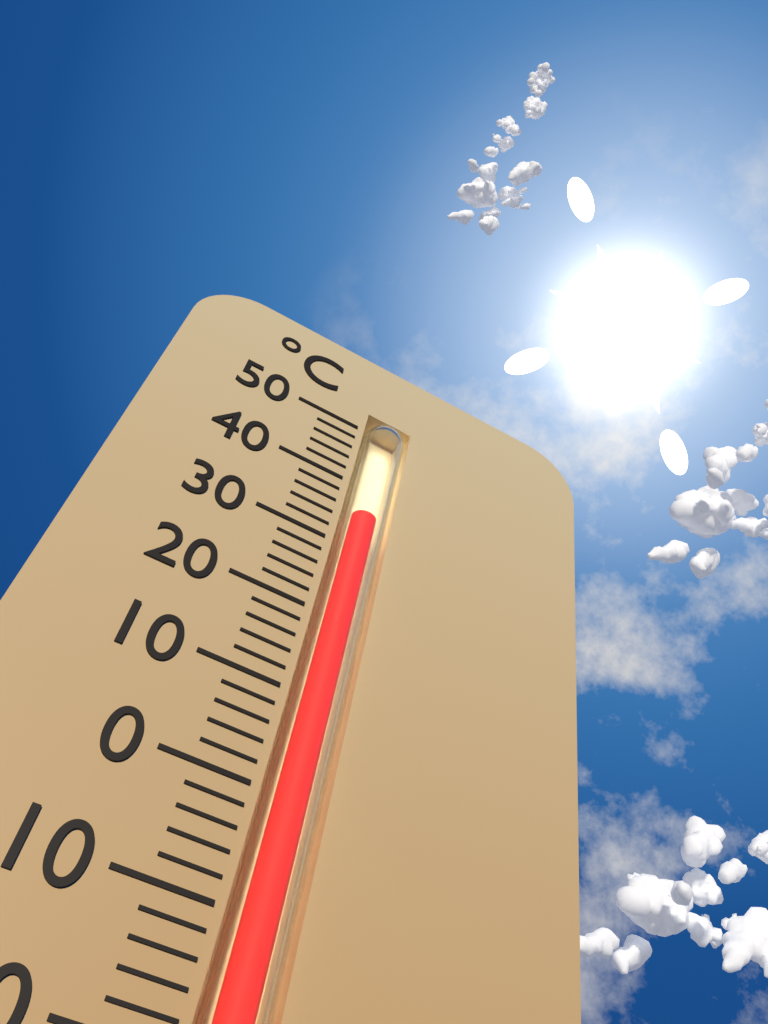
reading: 36 °C
